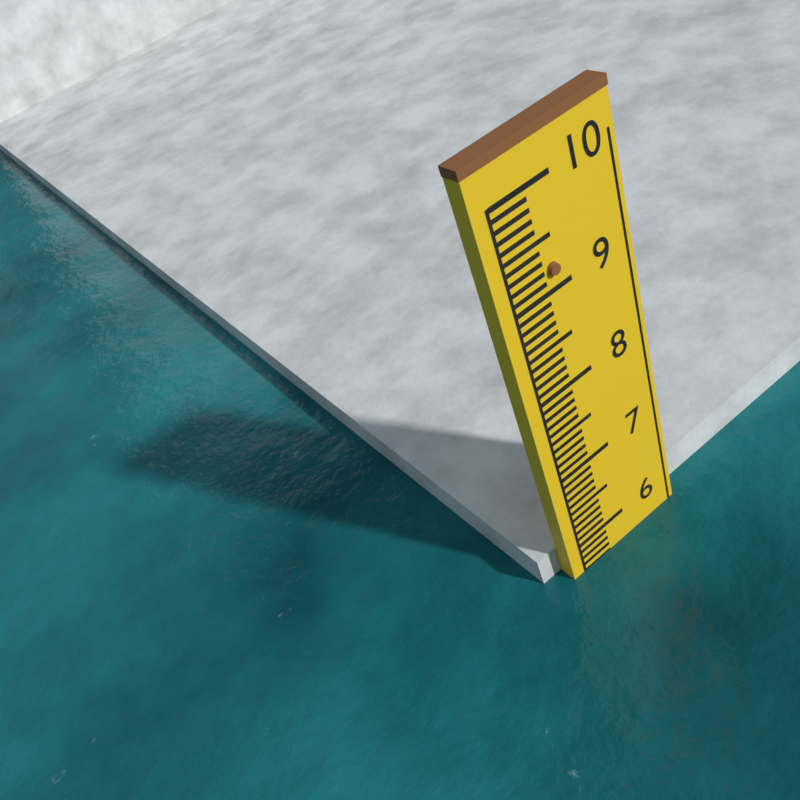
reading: 5.6 (no unit)
